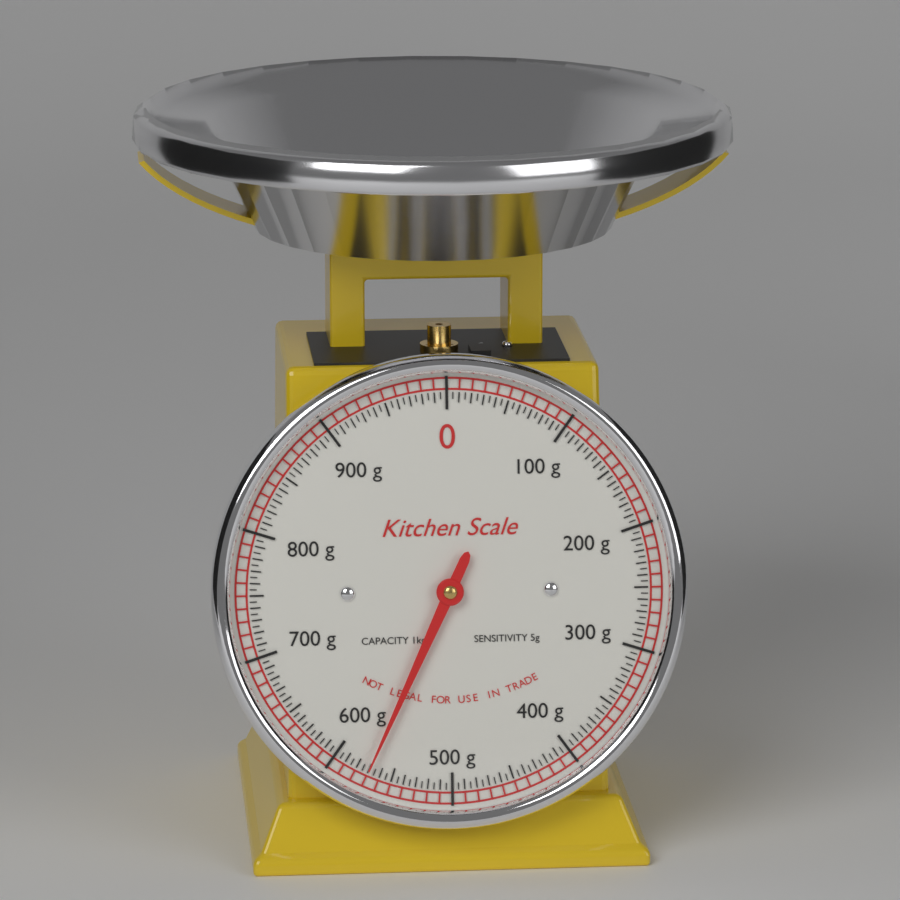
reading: 570 g
